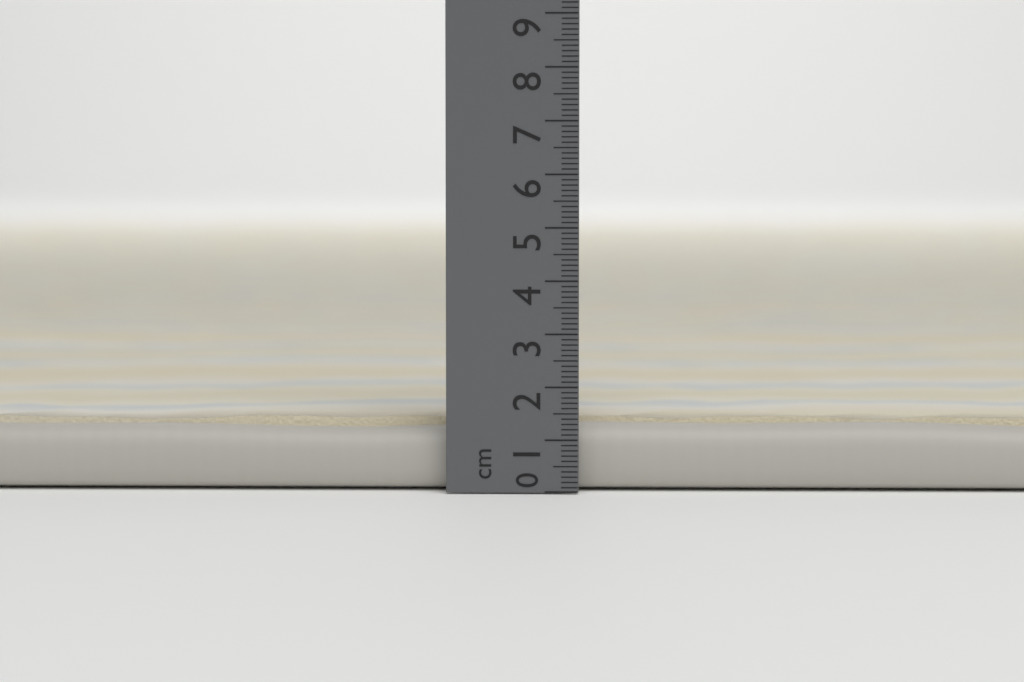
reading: 1.4 cm
